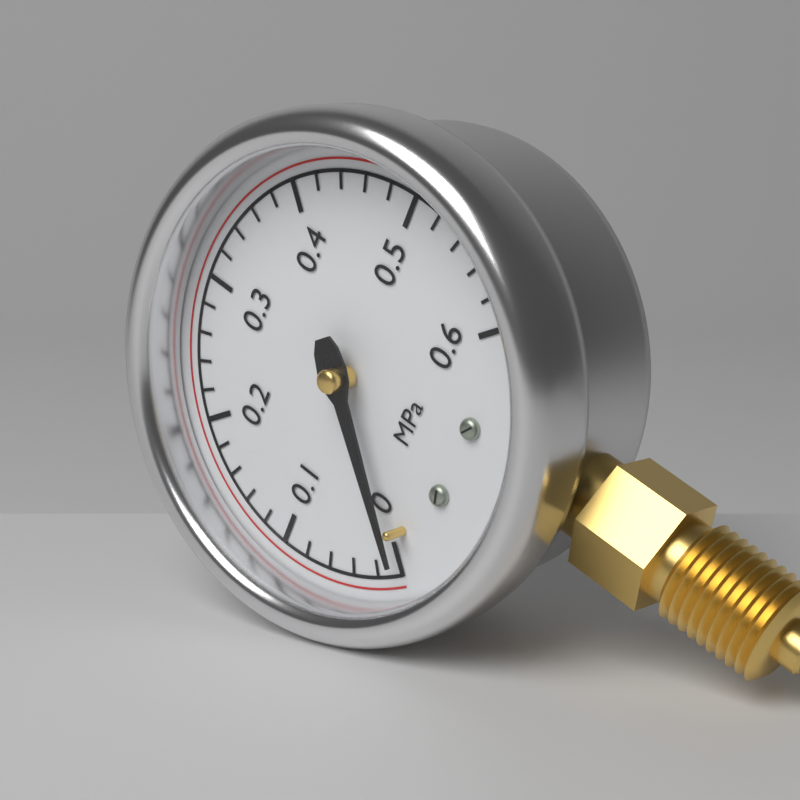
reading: 0.00 MPa
